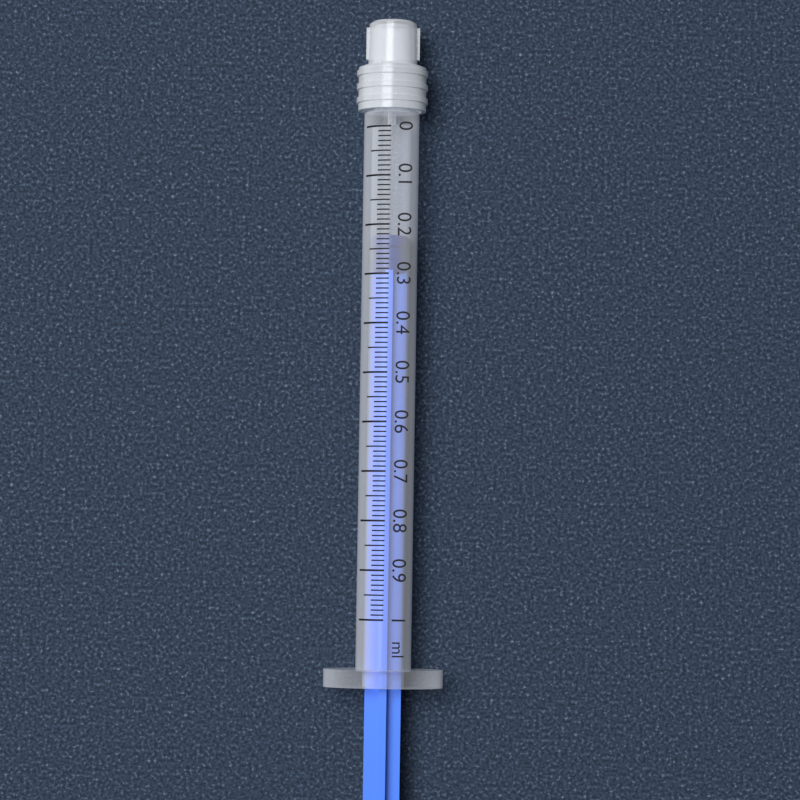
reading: 0.22 ml
